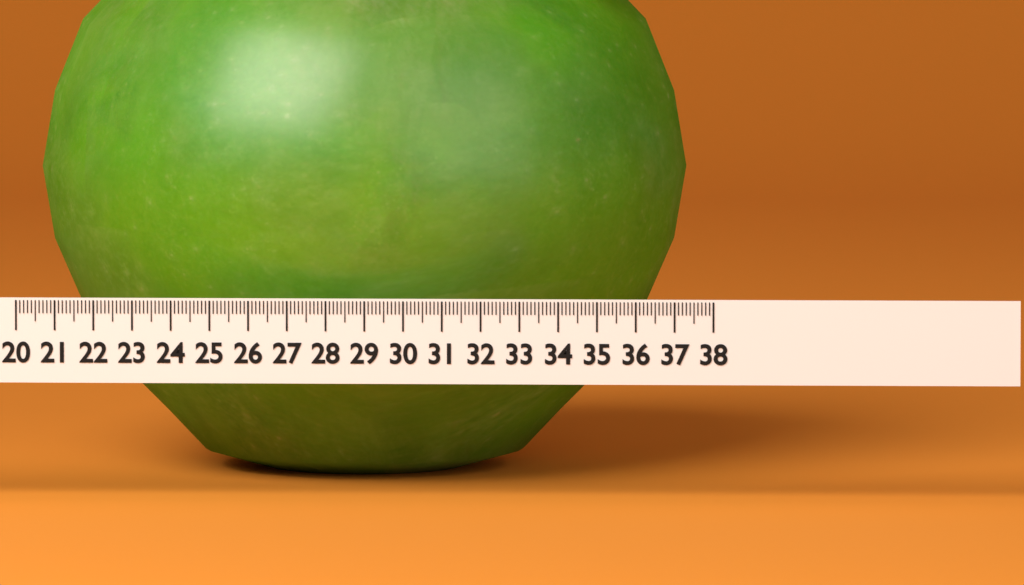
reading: 37.1 (no unit)
